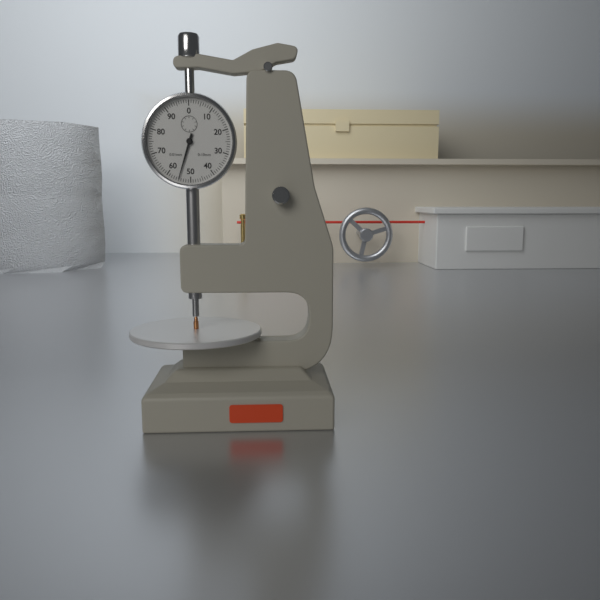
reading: 0.55 mm
